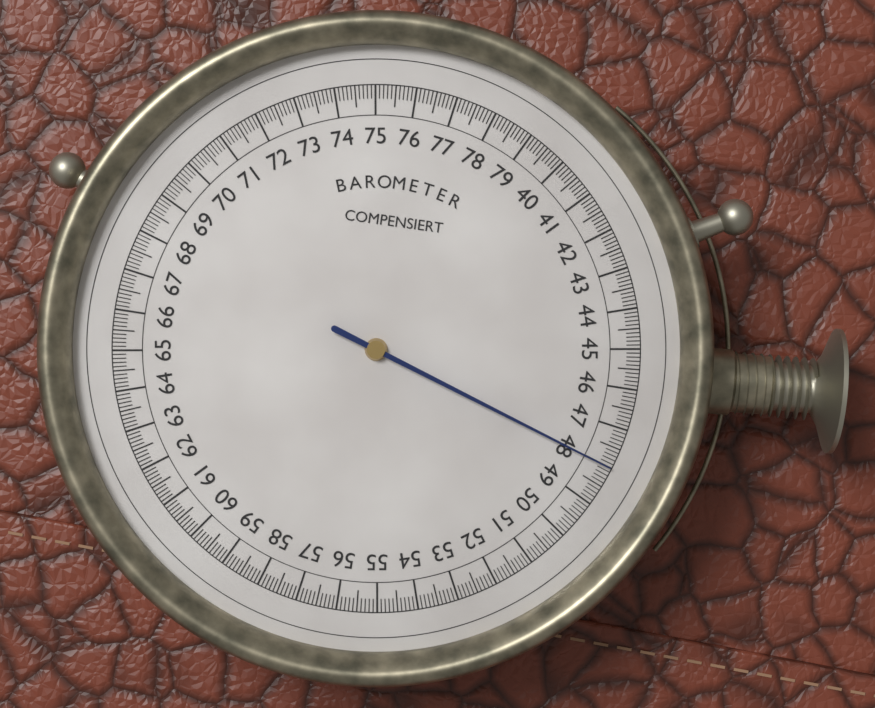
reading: 48.0 (no unit)
